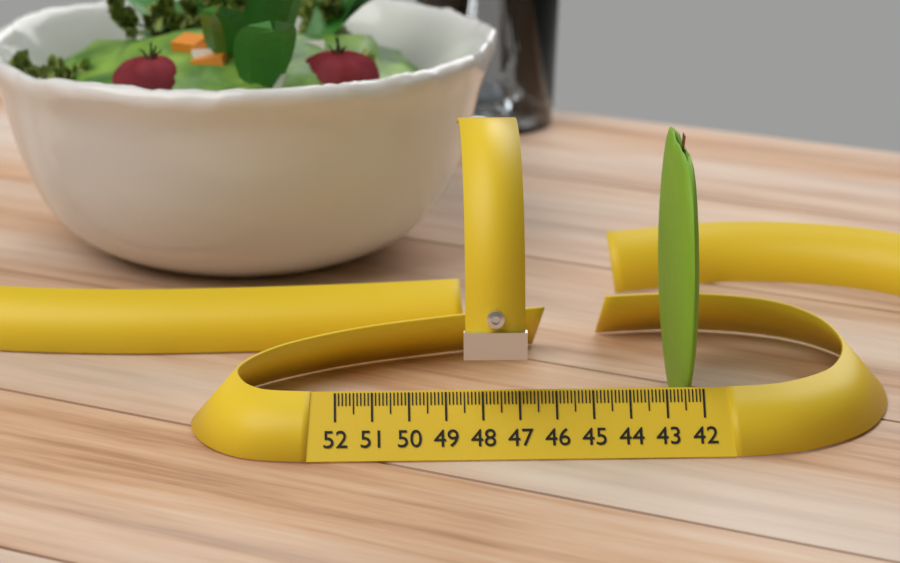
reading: 42.7 (no unit)
